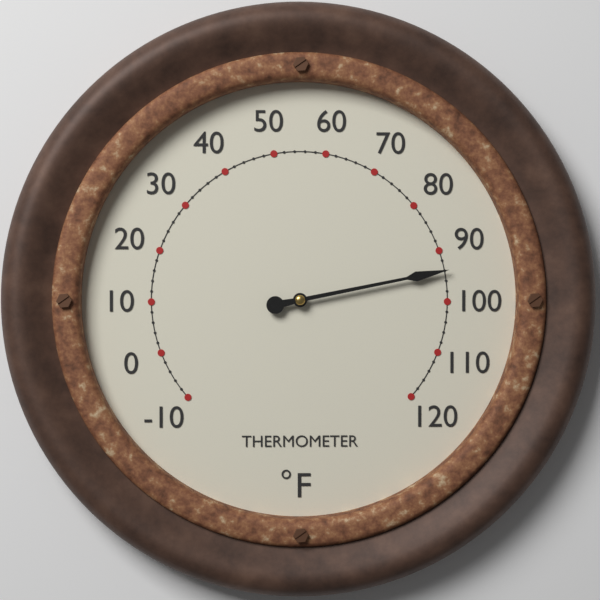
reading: 94 °F
